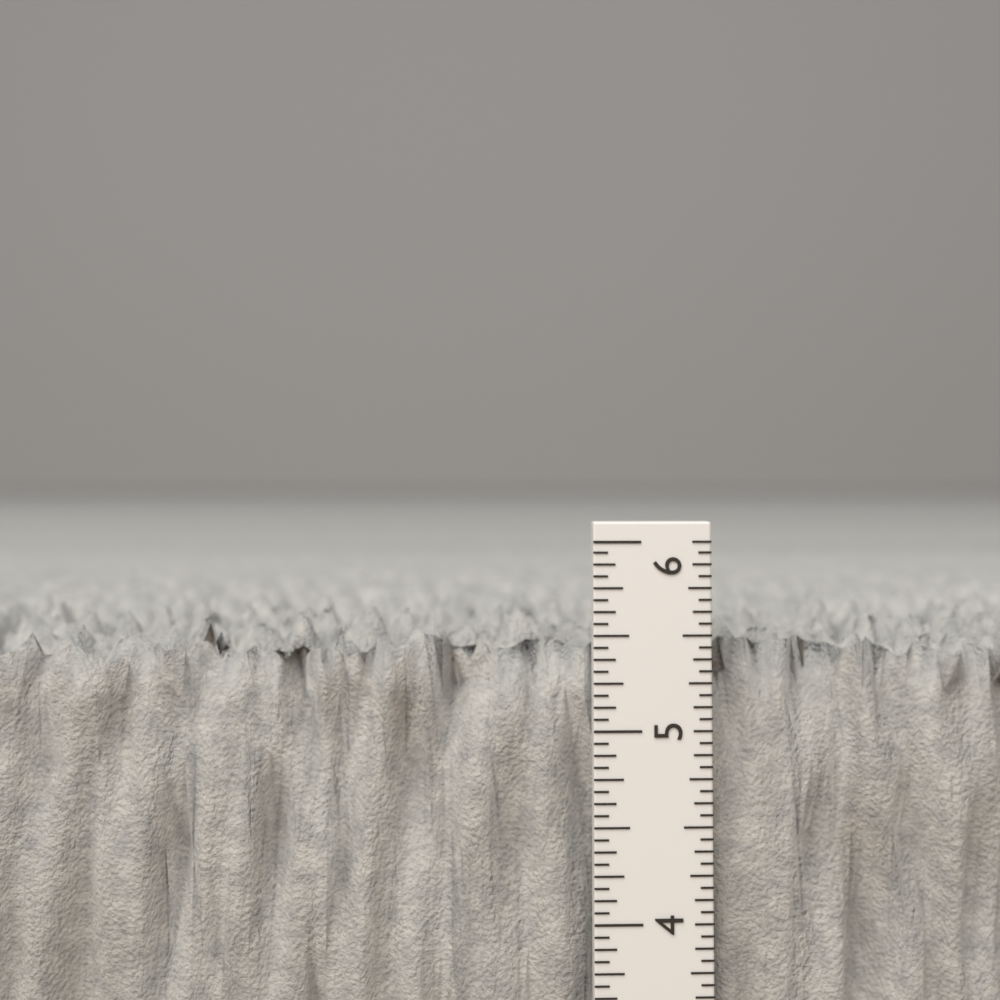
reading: 5.5625 in
